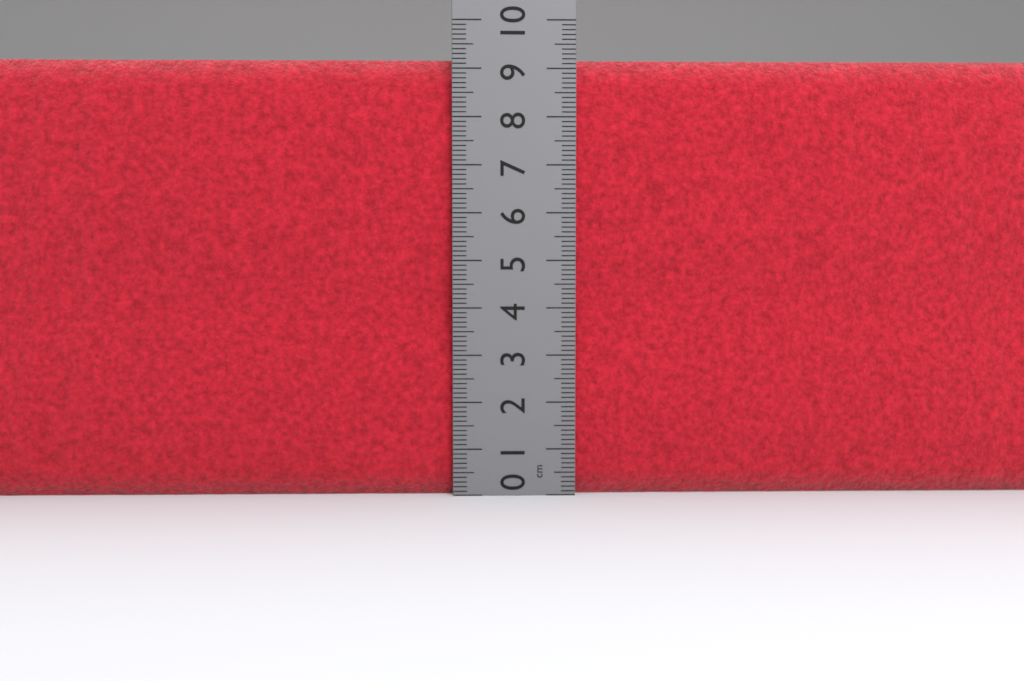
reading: 9.2 cm
